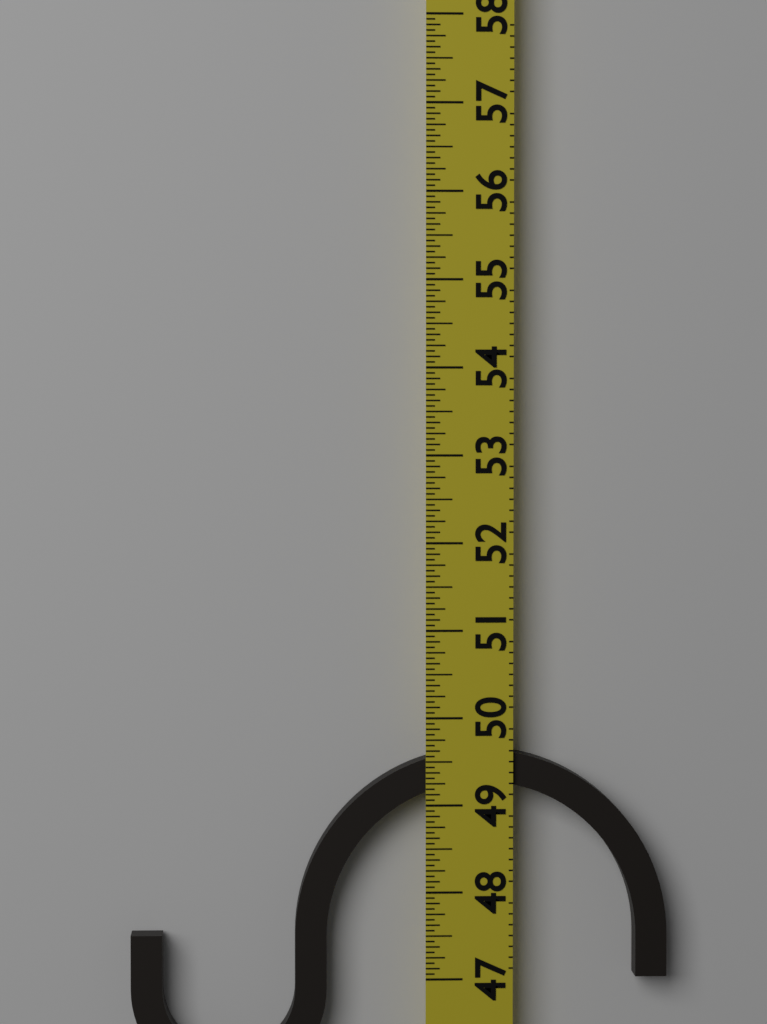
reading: 49.6250 (no unit)
